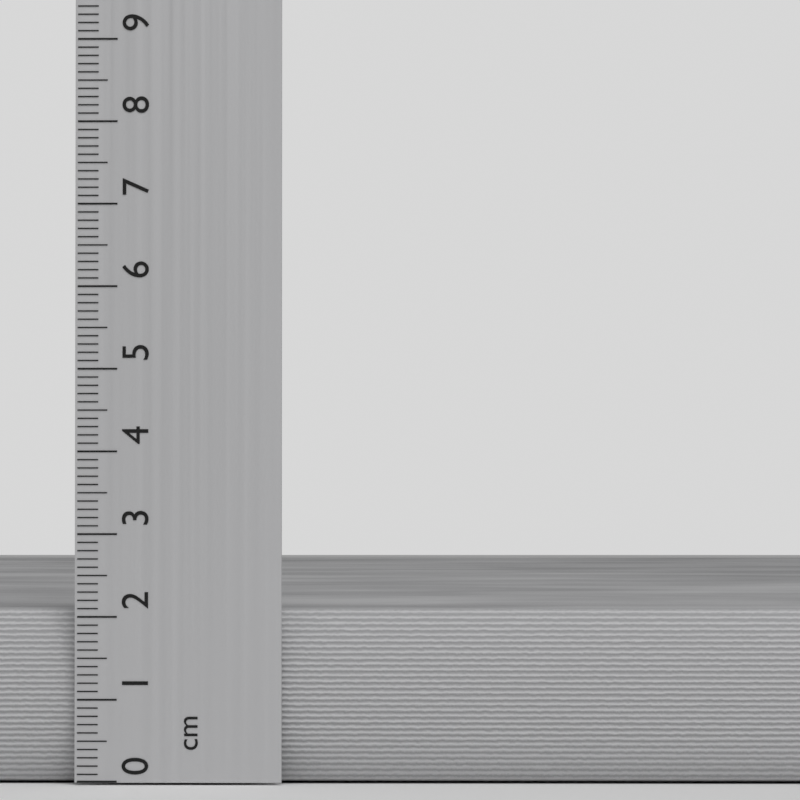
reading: 2.1 cm
